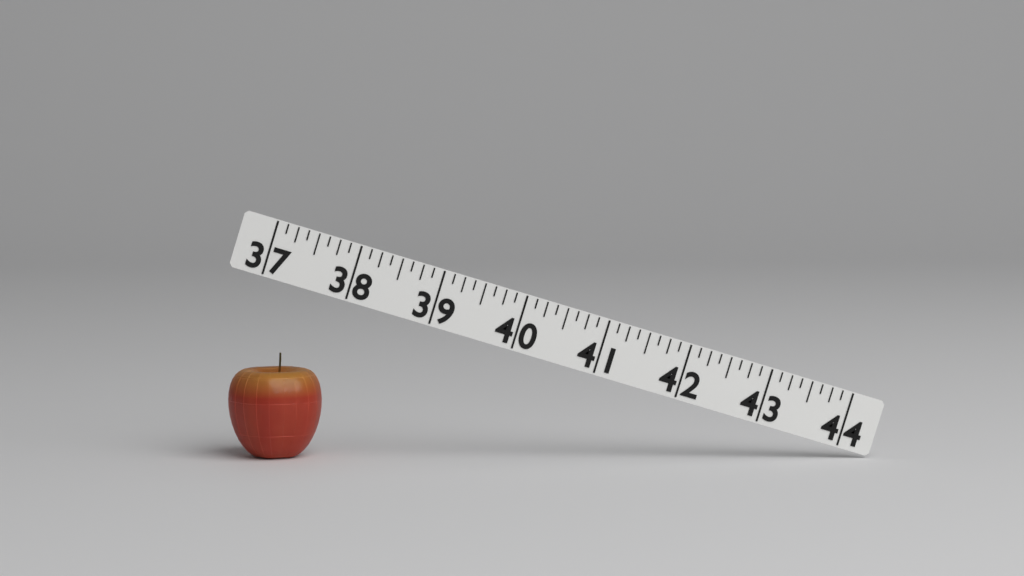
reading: 38.125 (no unit)
